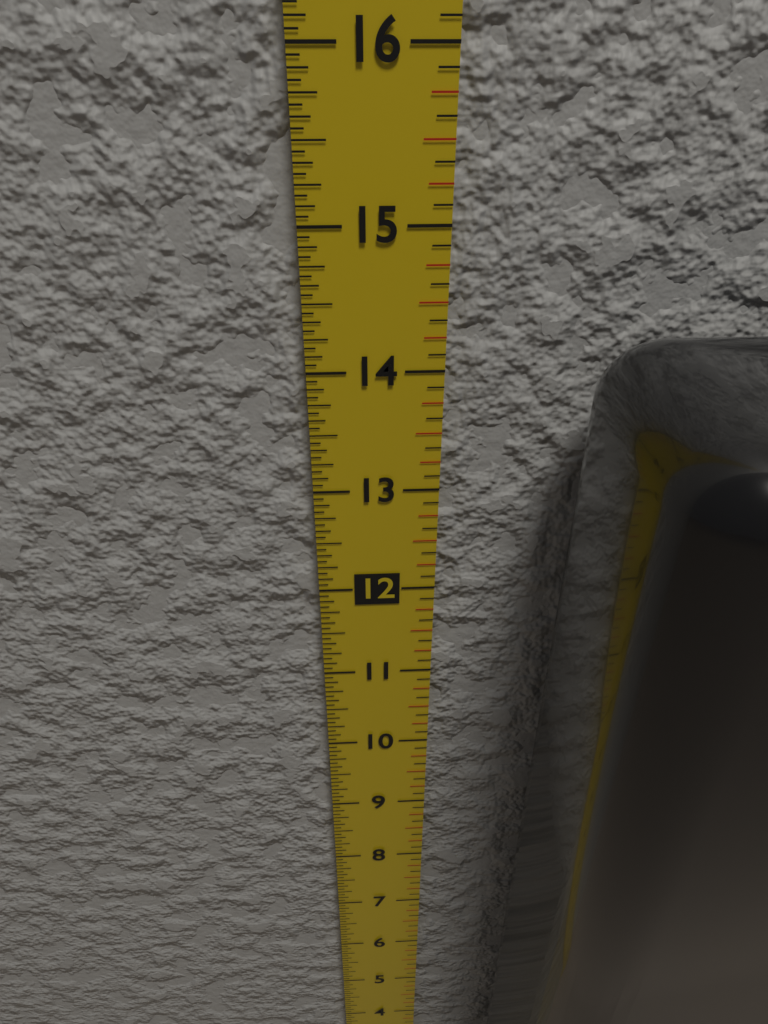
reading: 14.3750 in
